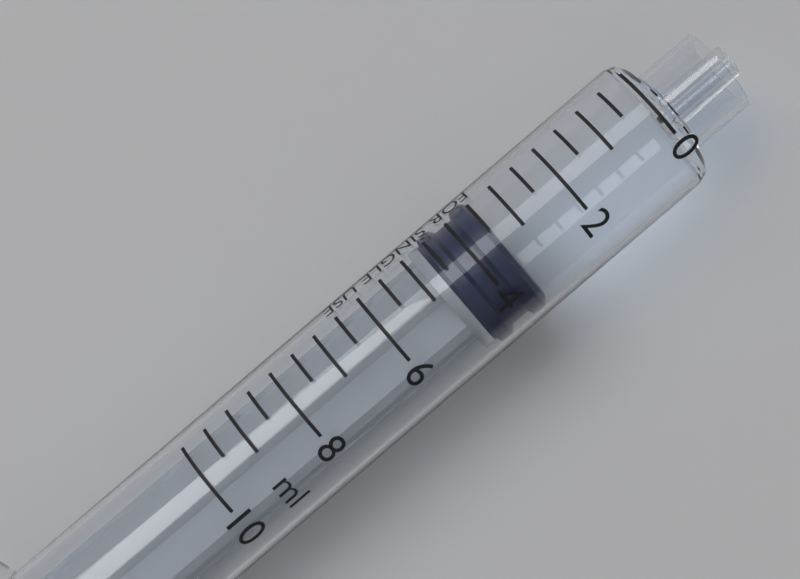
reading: 3.5 ml
